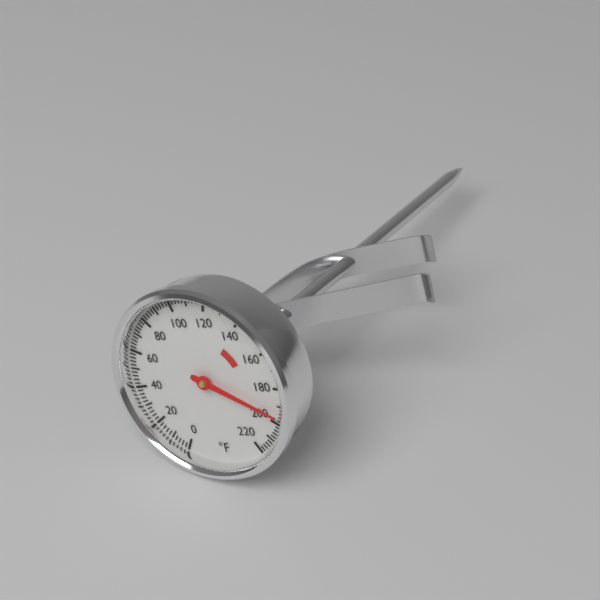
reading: 196 °F
